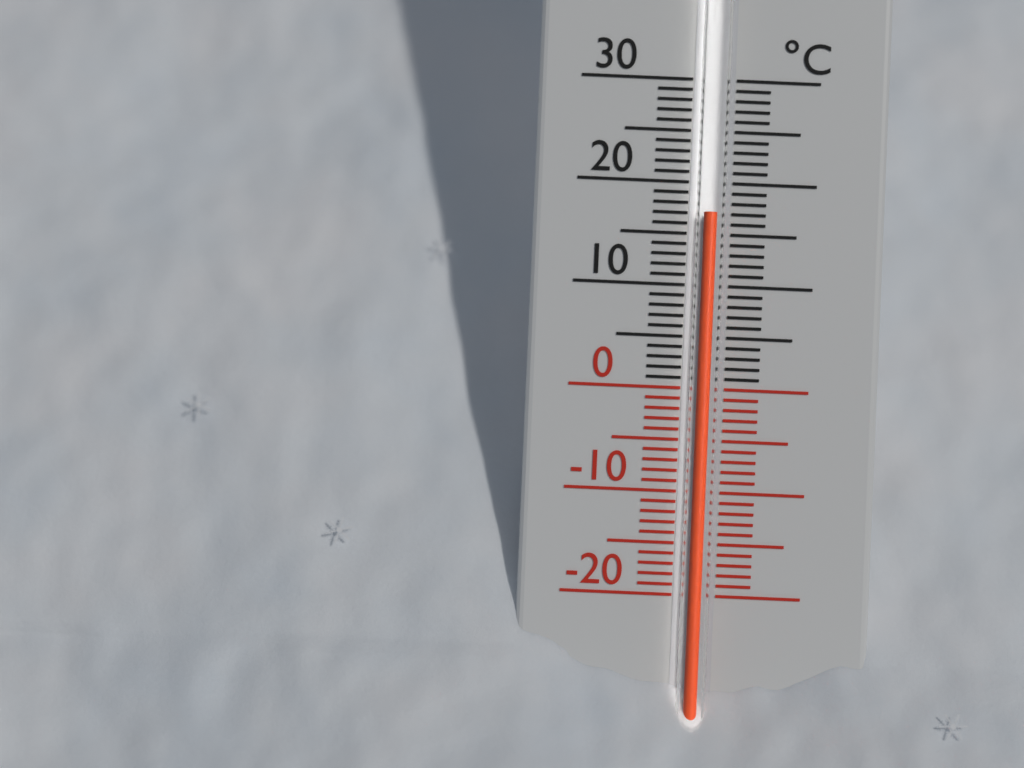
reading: 17 °C
